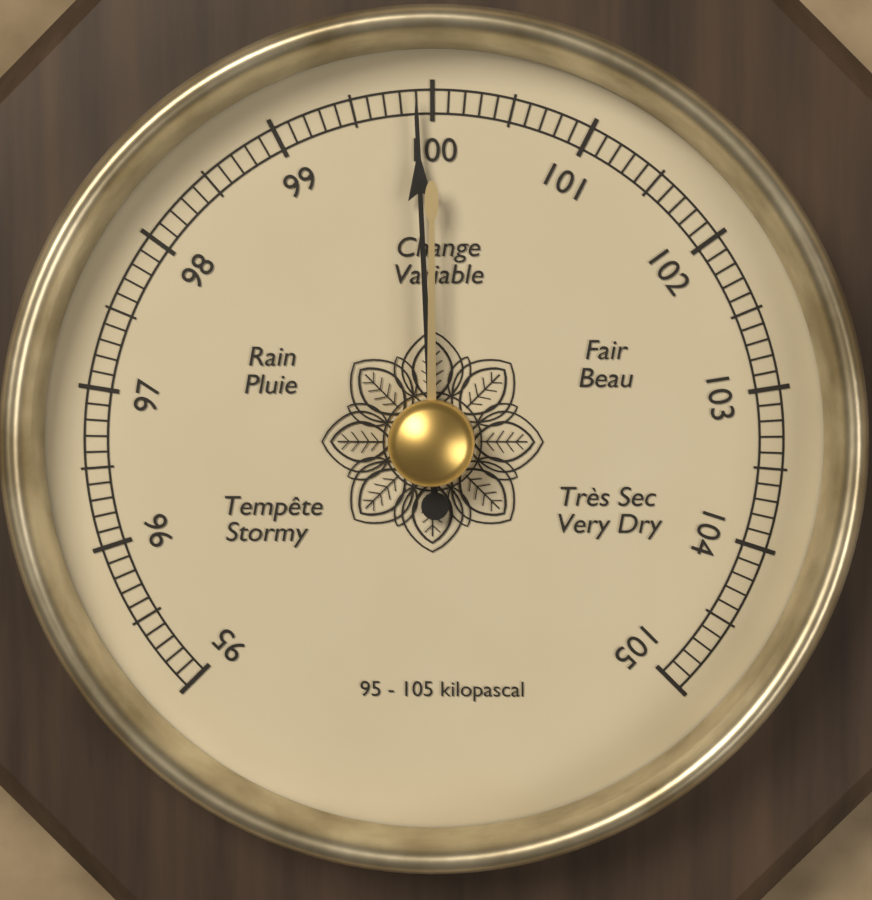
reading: 99.9 kPa
